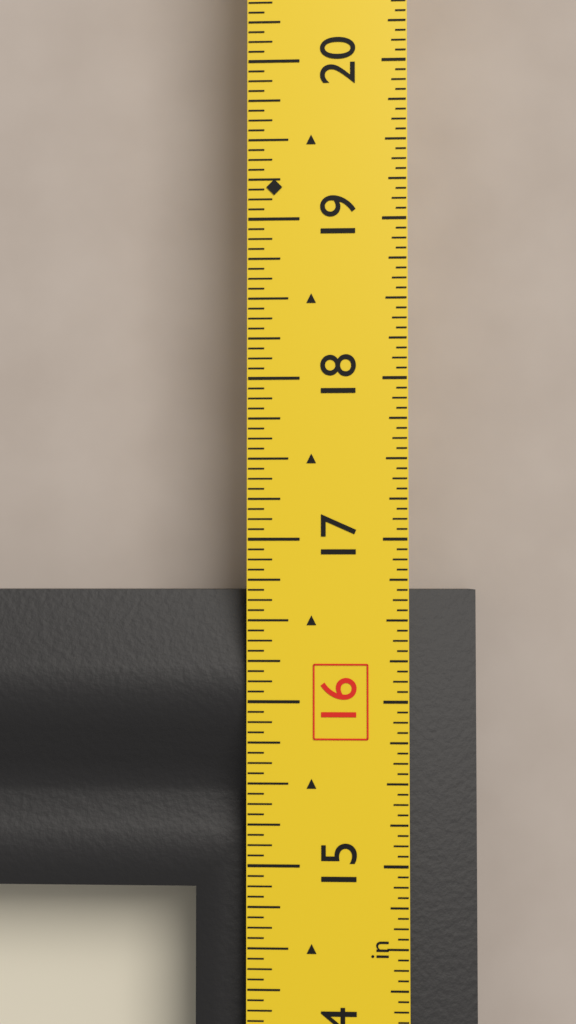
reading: 16.6875 in
